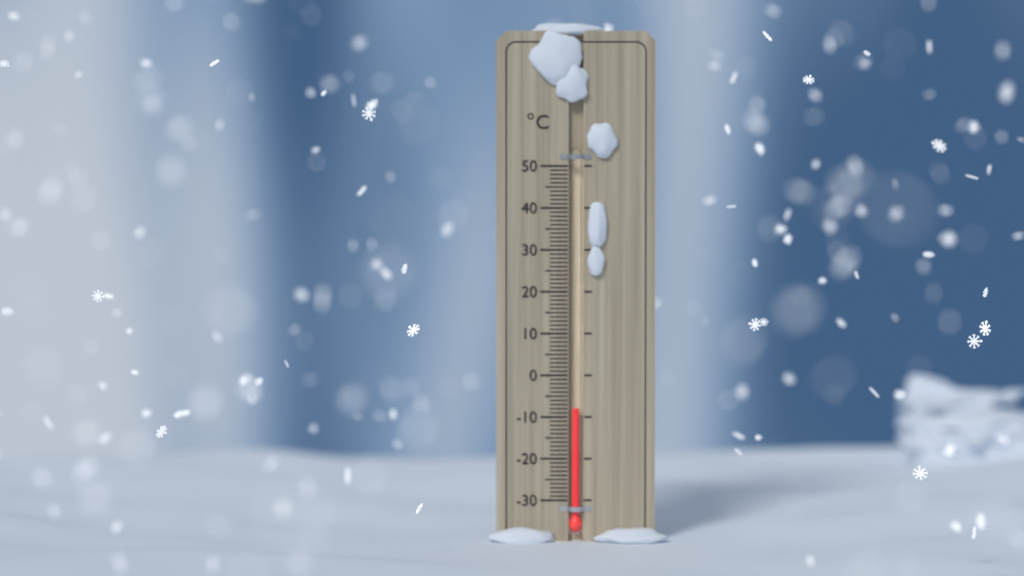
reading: -8 °C
